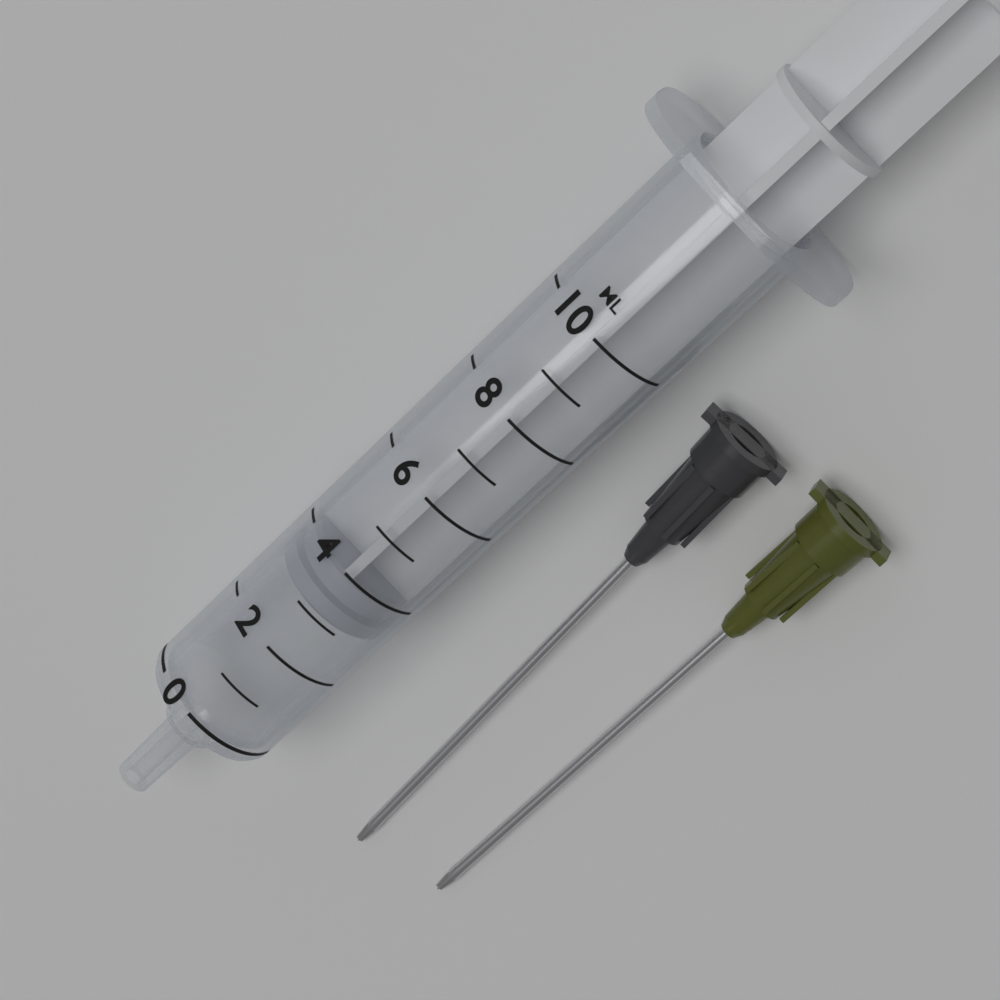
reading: 3 ml
